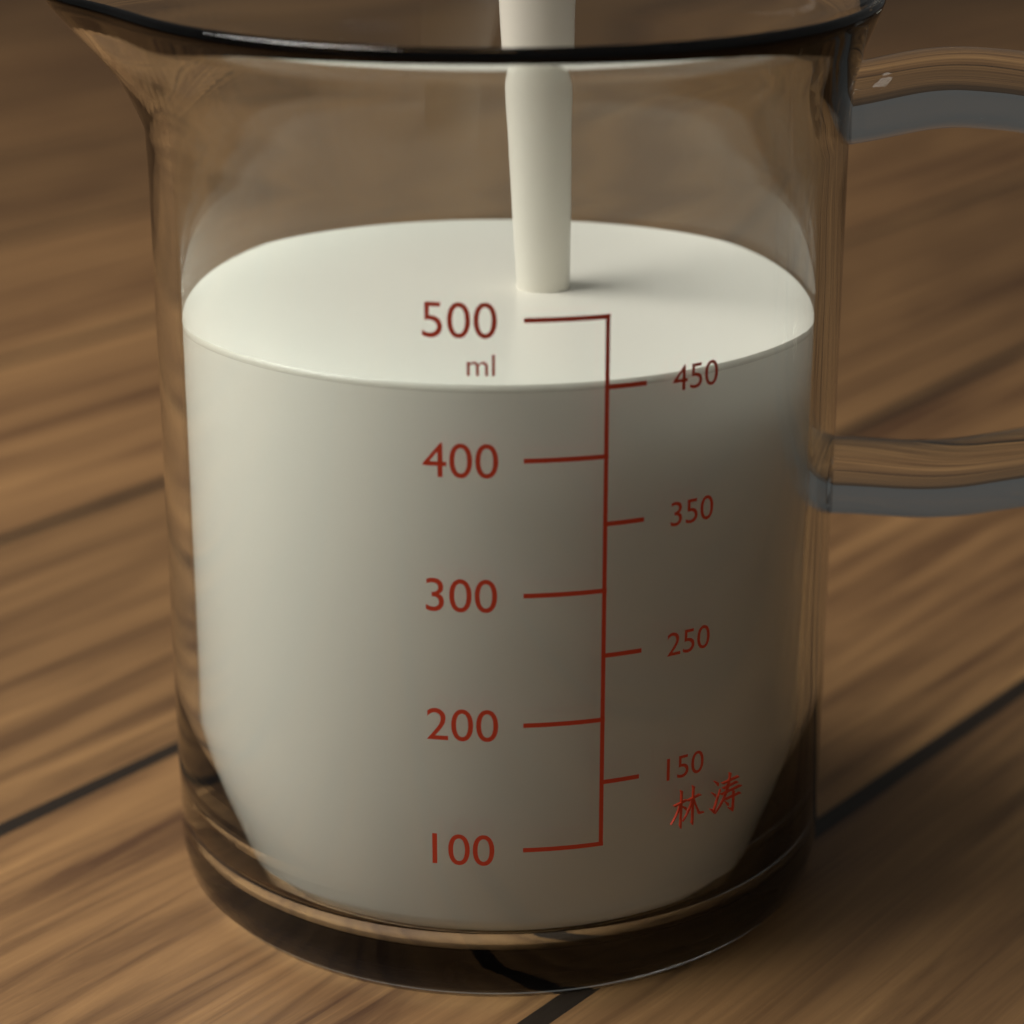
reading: 450 ml
